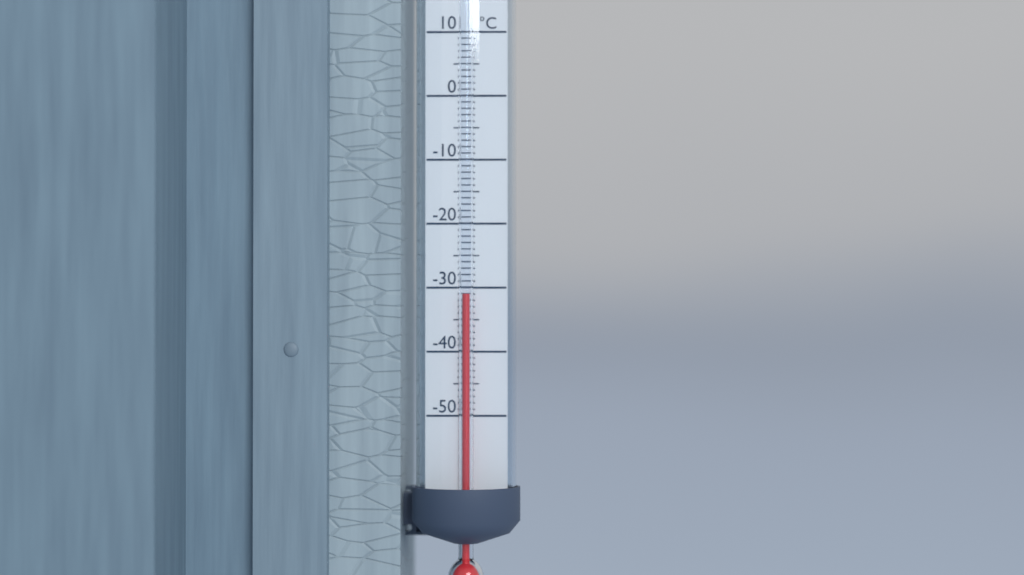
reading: -31 °C
